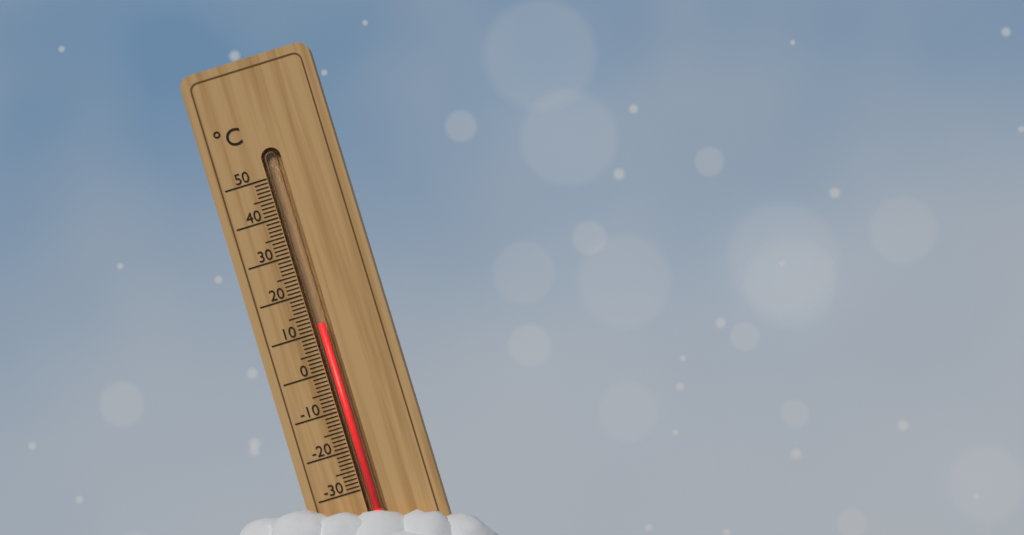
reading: 12 °C
